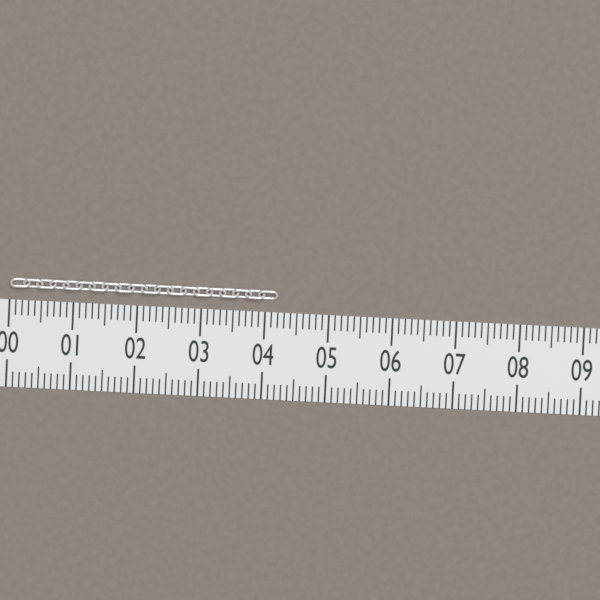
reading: 4.2 (no unit)
